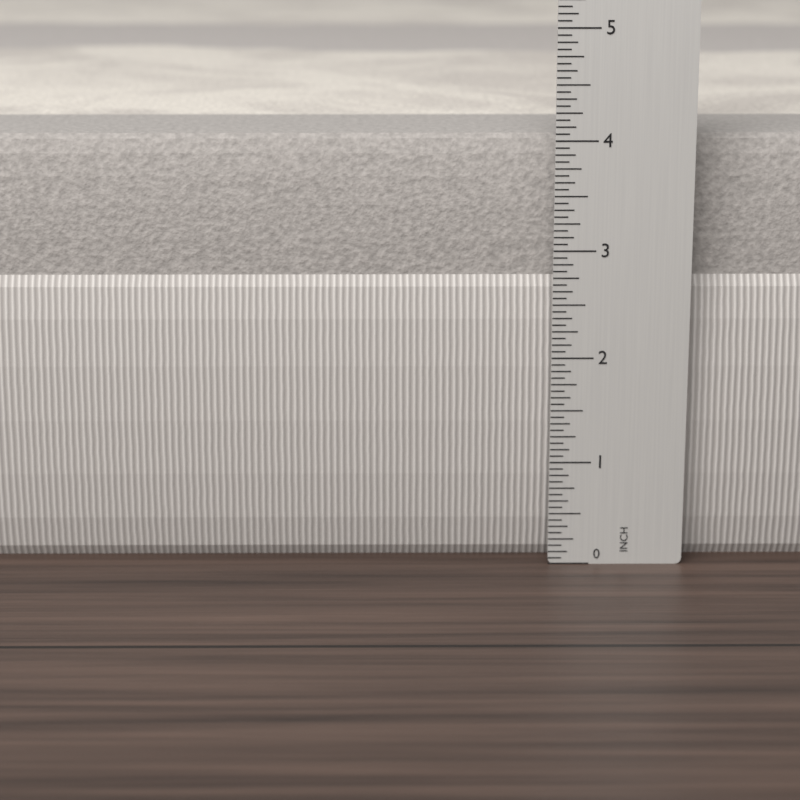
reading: 4.0000 in
